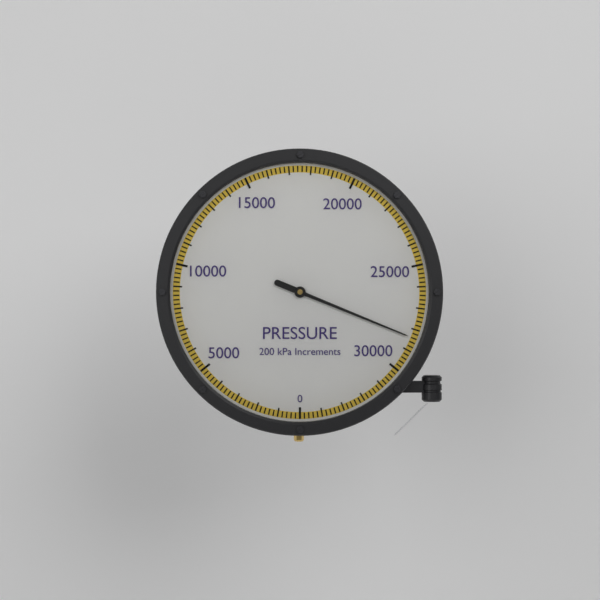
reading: 28400 kPa
